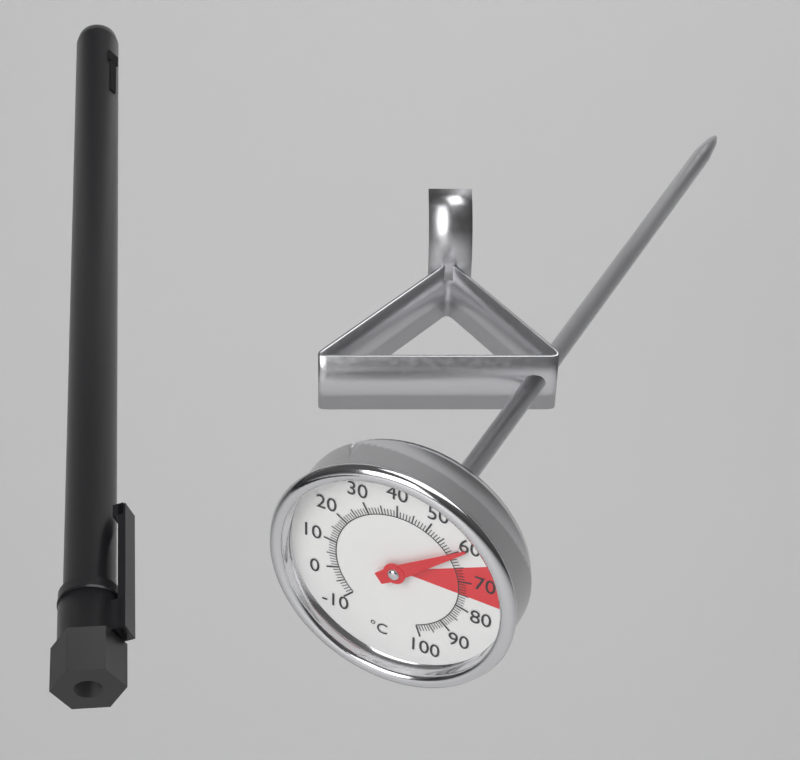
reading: 60 °C
